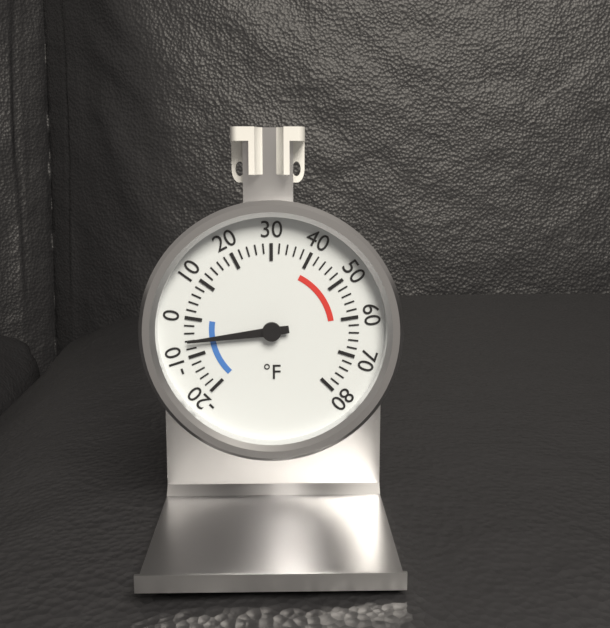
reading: -6 °F
